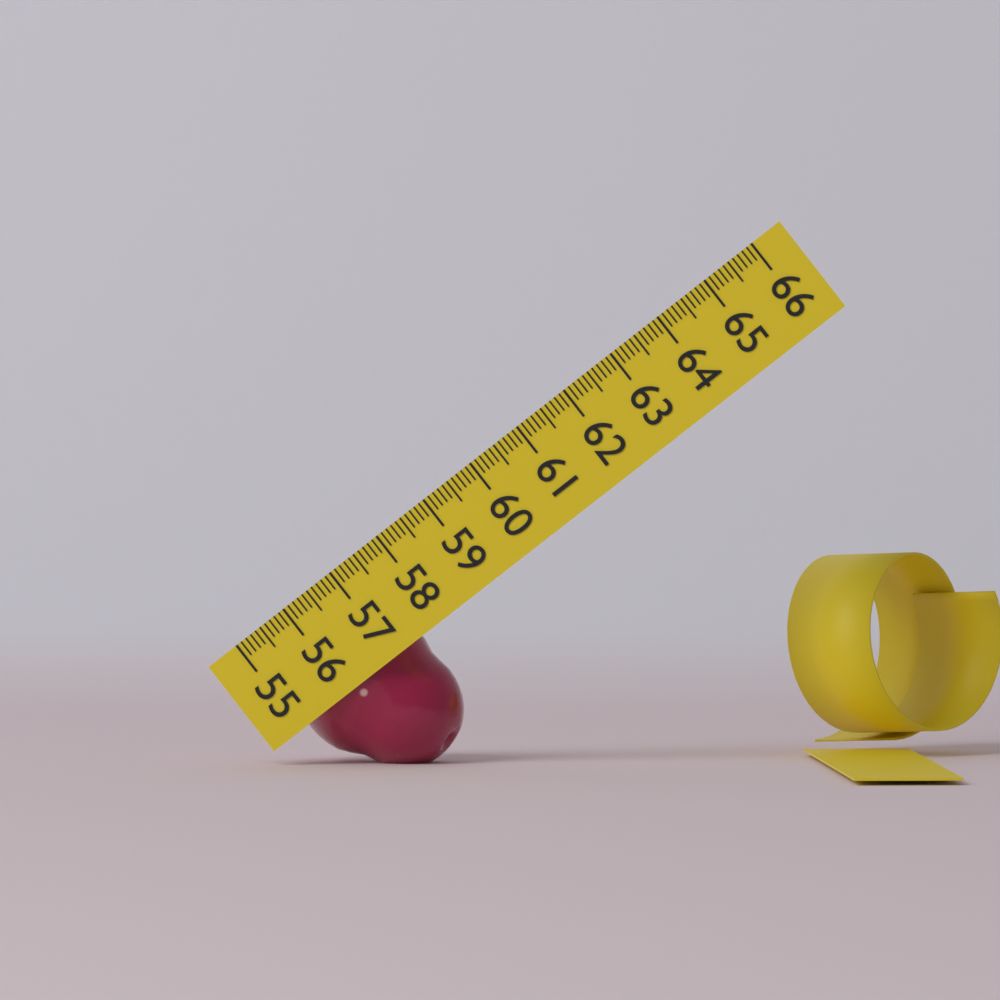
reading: 57.5 (no unit)
